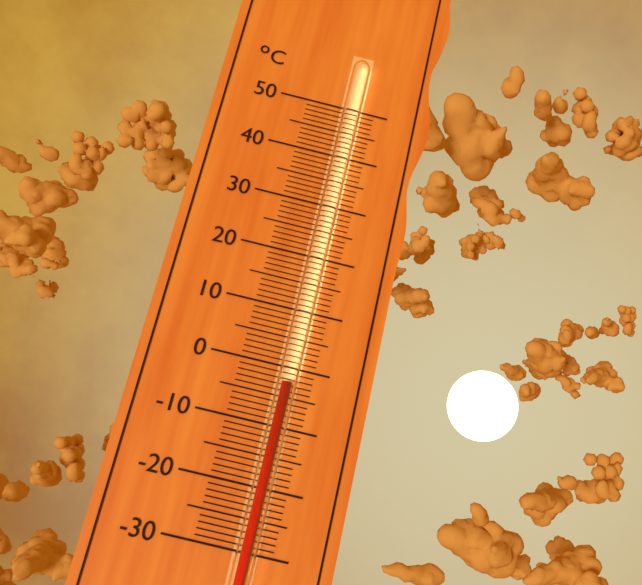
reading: -3 °C
